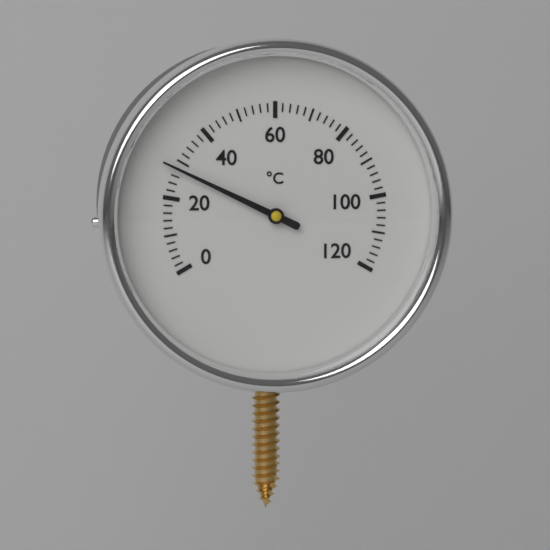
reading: 28 °C
